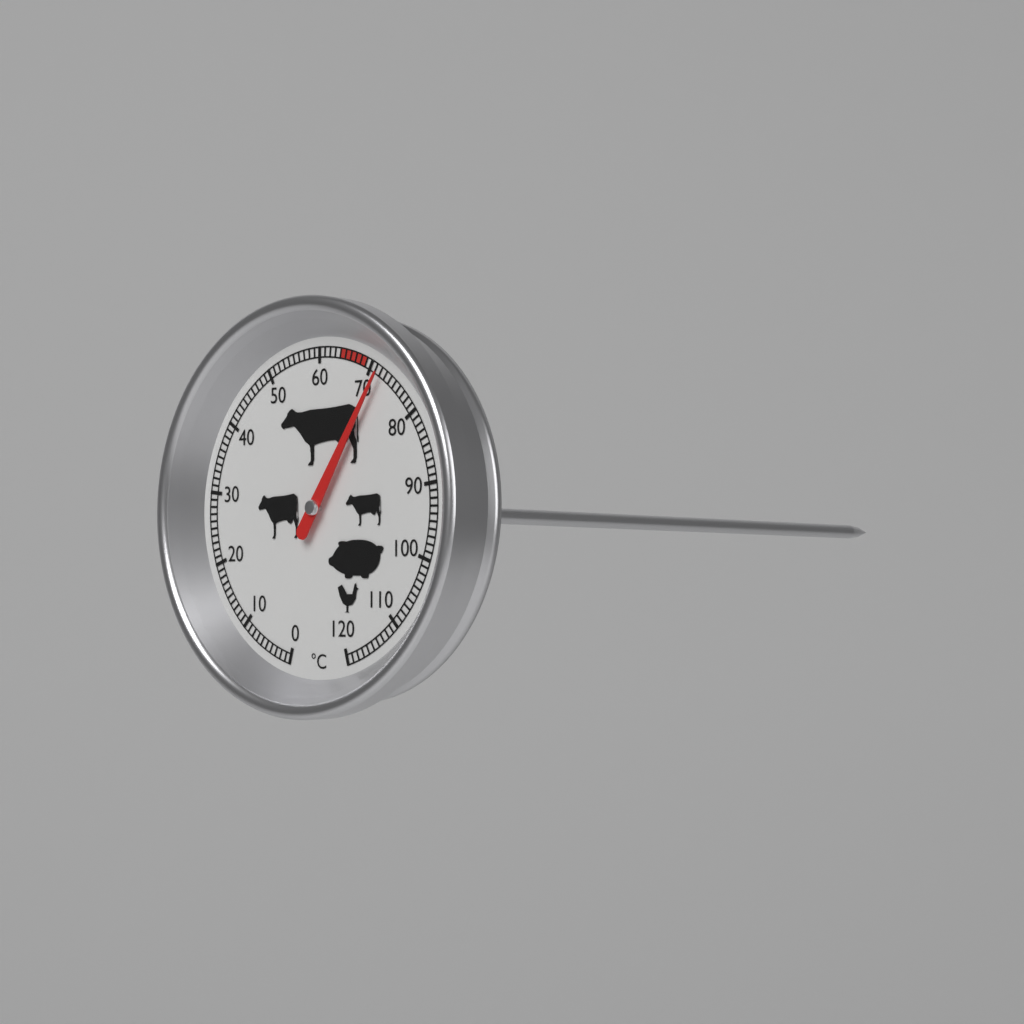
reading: 72 °C
